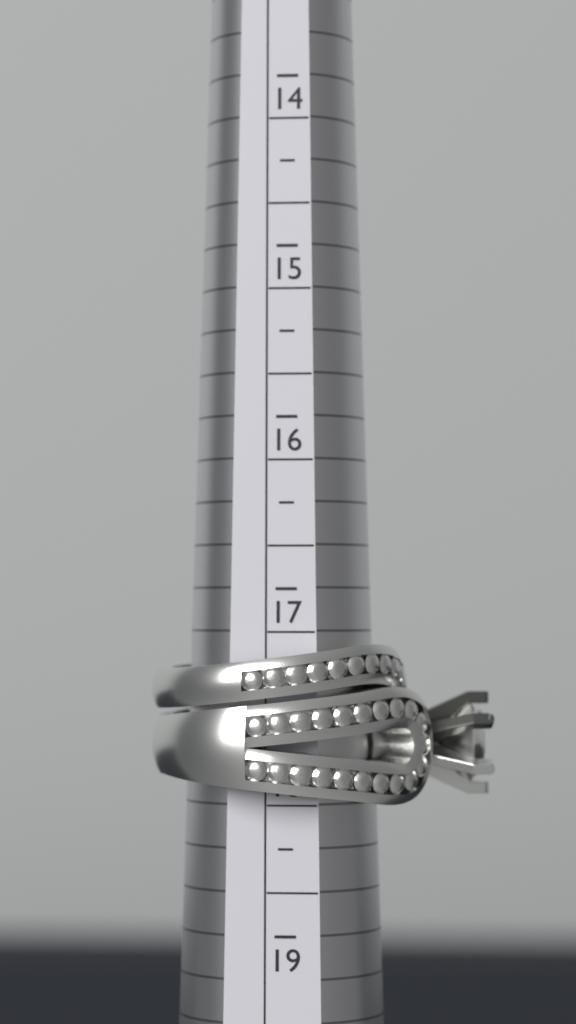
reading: 18.25 (no unit)
